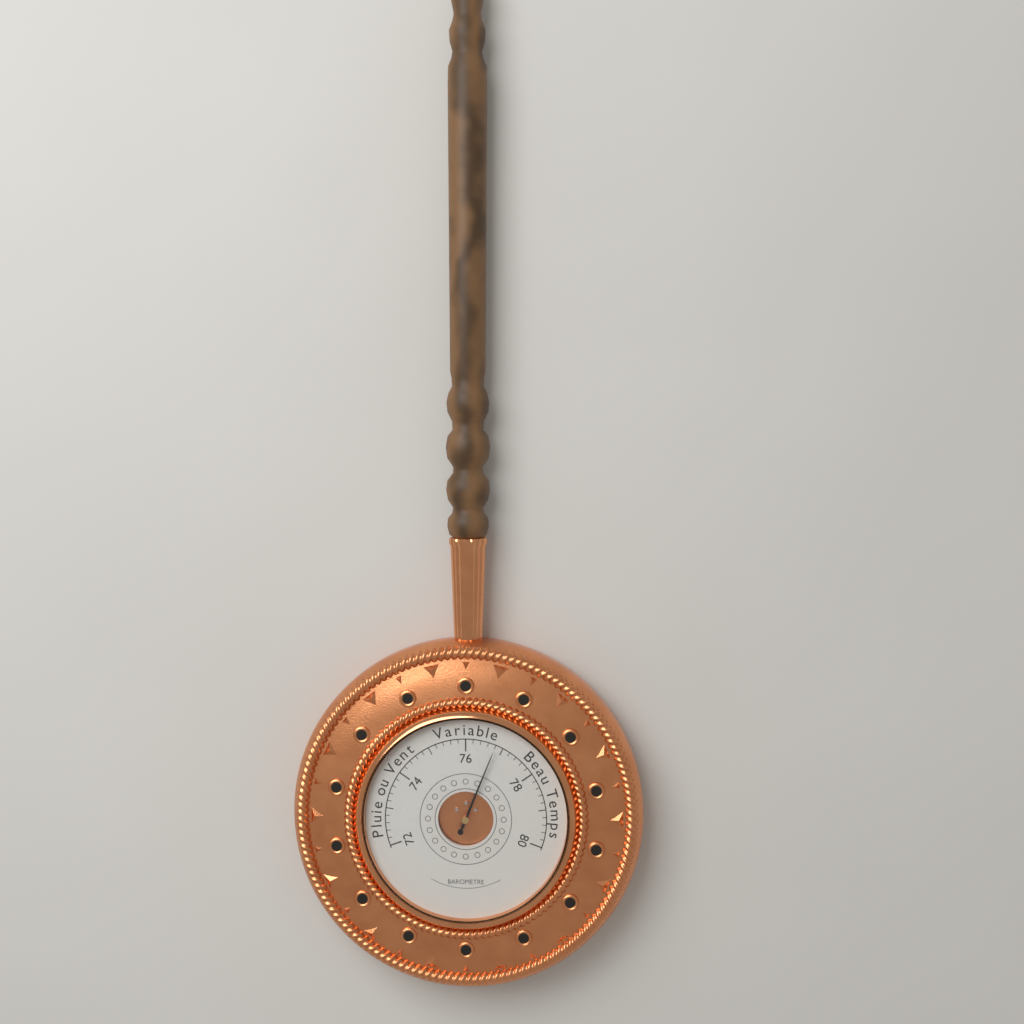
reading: 76.8 (no unit)
